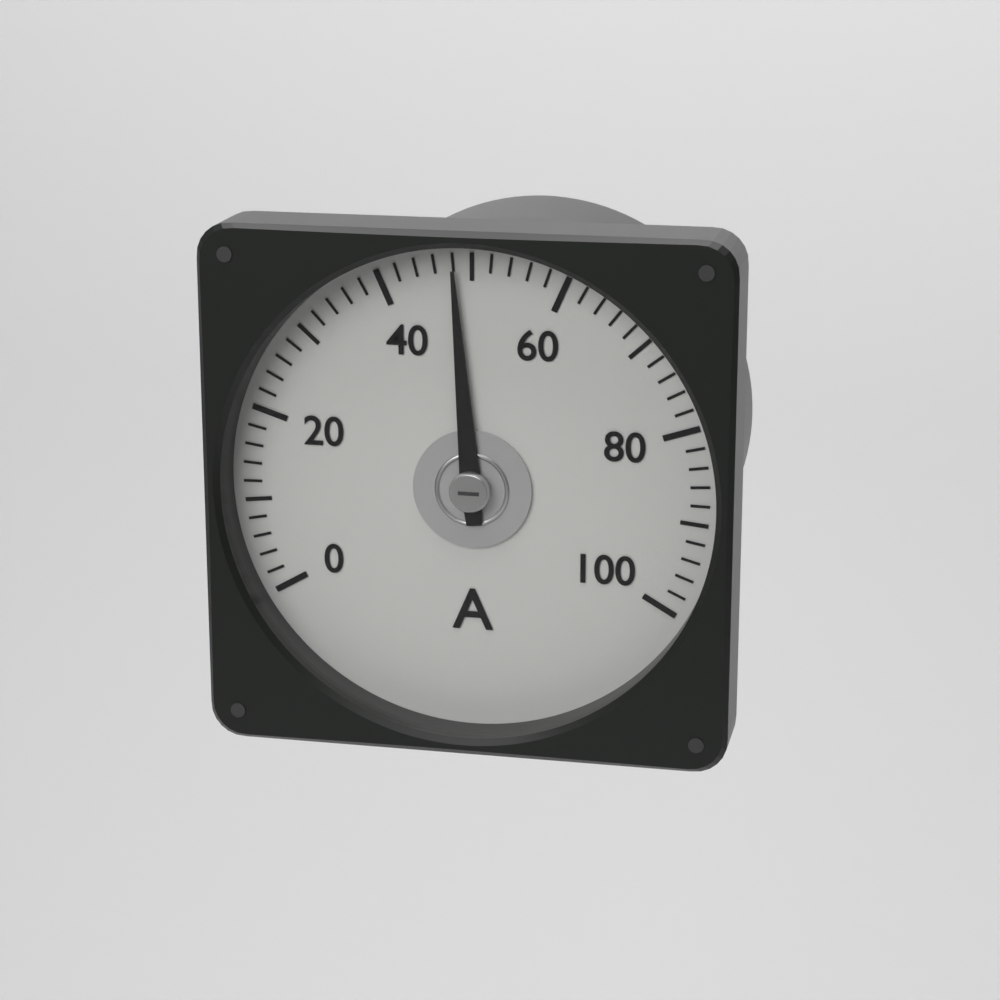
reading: 48 A
